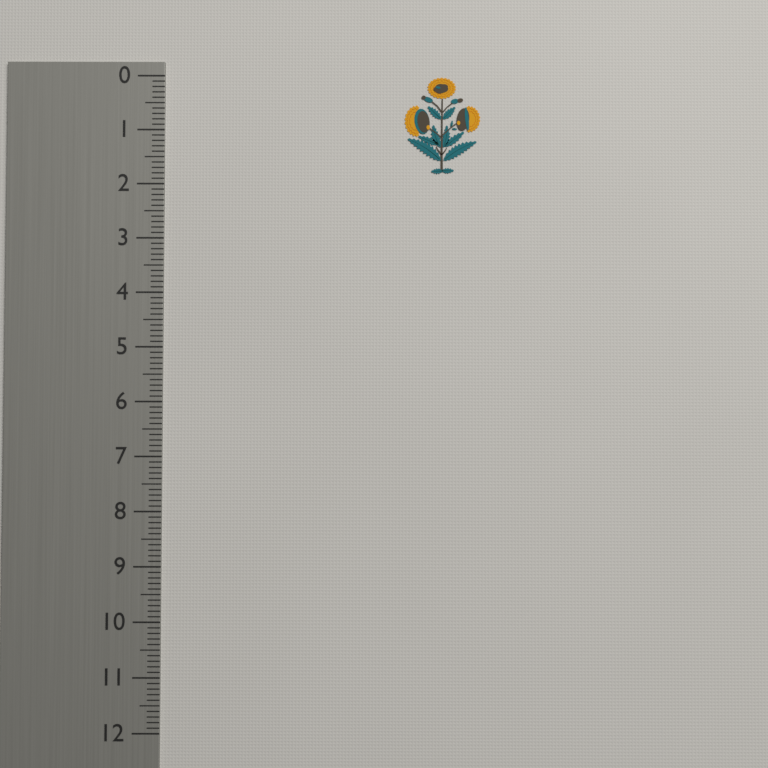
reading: 1.8 (no unit)
